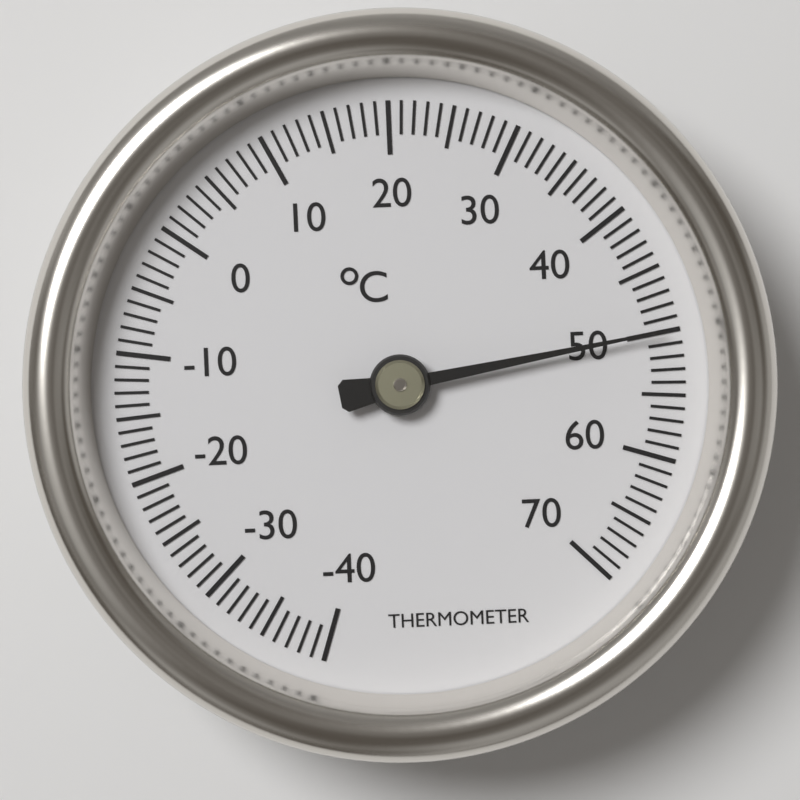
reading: 50 °C
